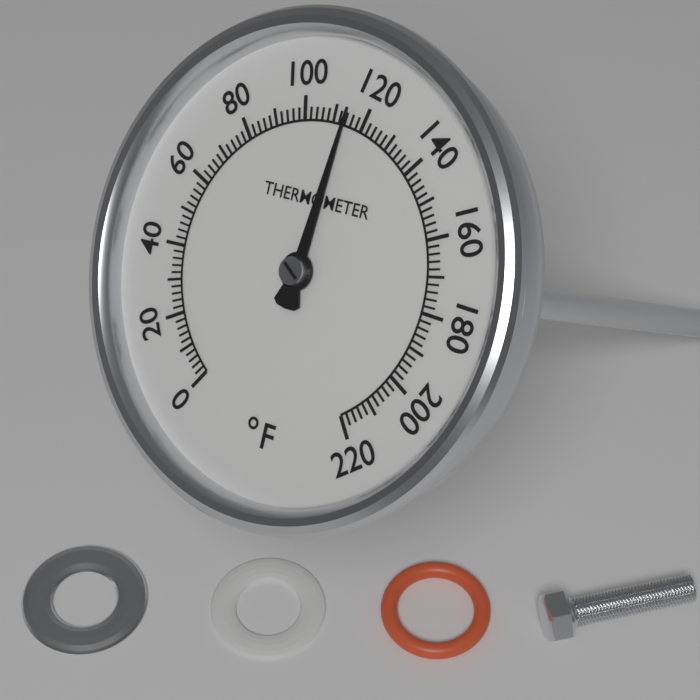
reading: 114 °F
